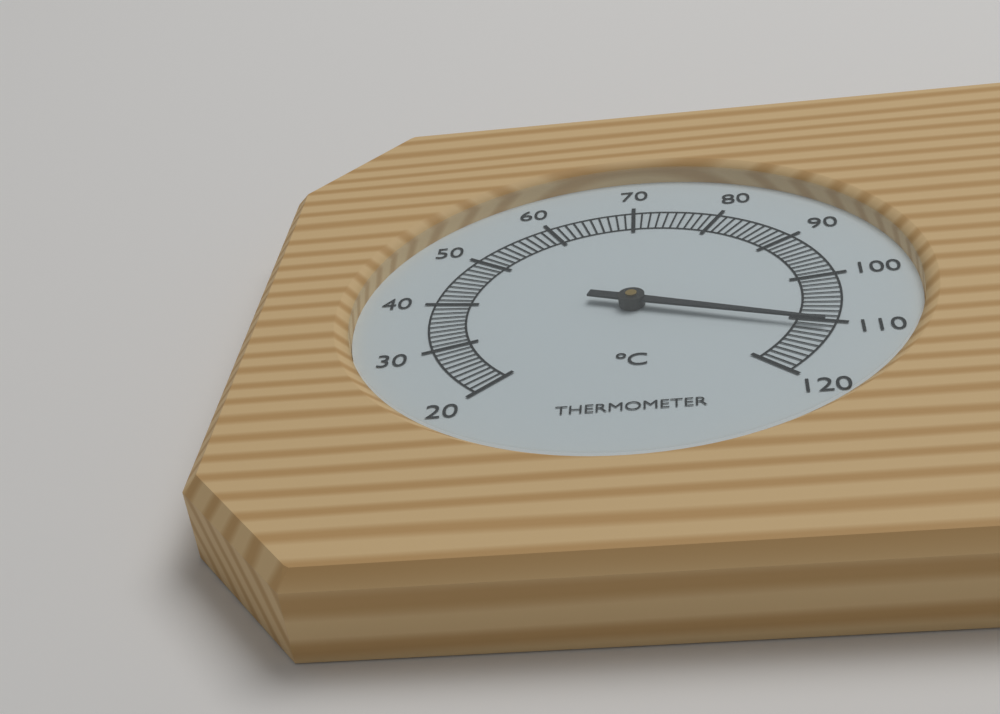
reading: 111 °C
